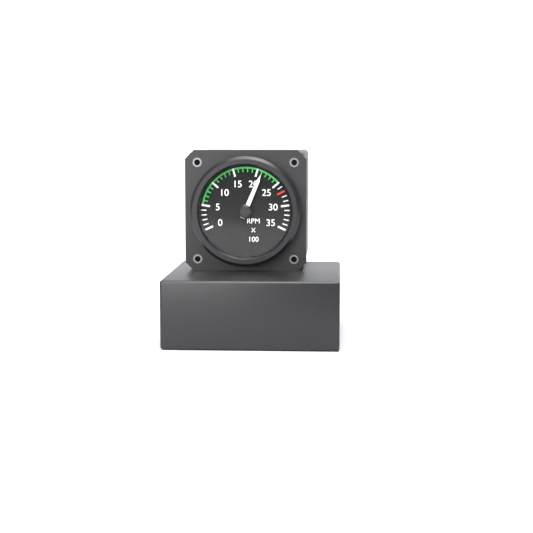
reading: 2100 RPM
